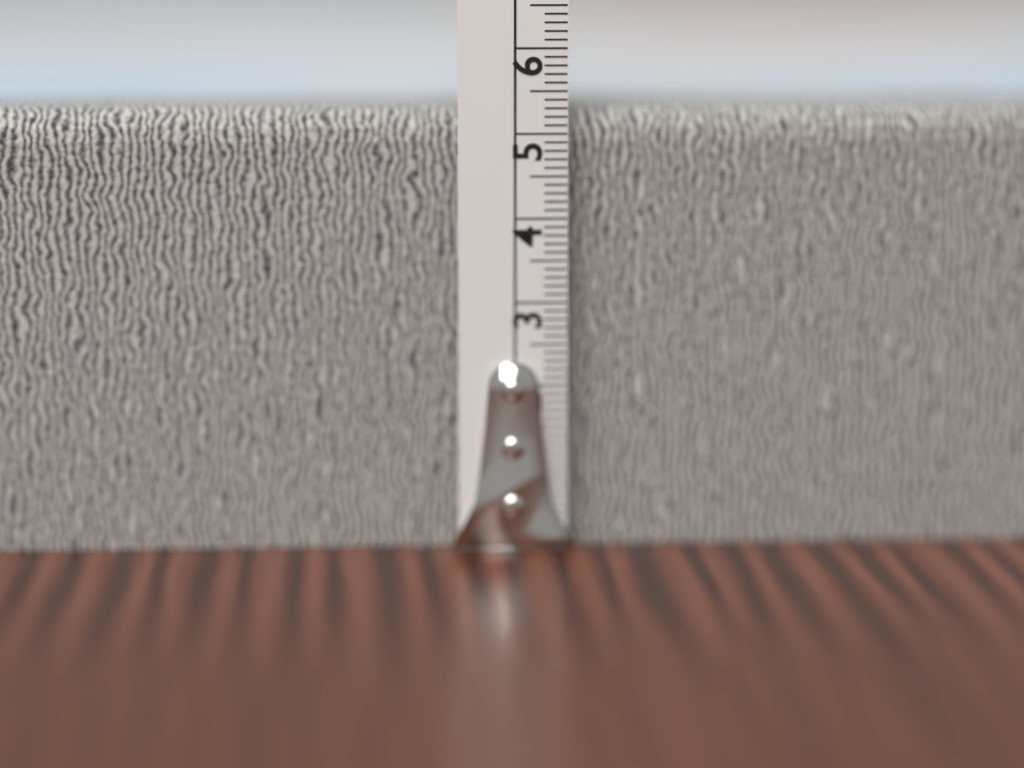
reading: 5.3 cm
